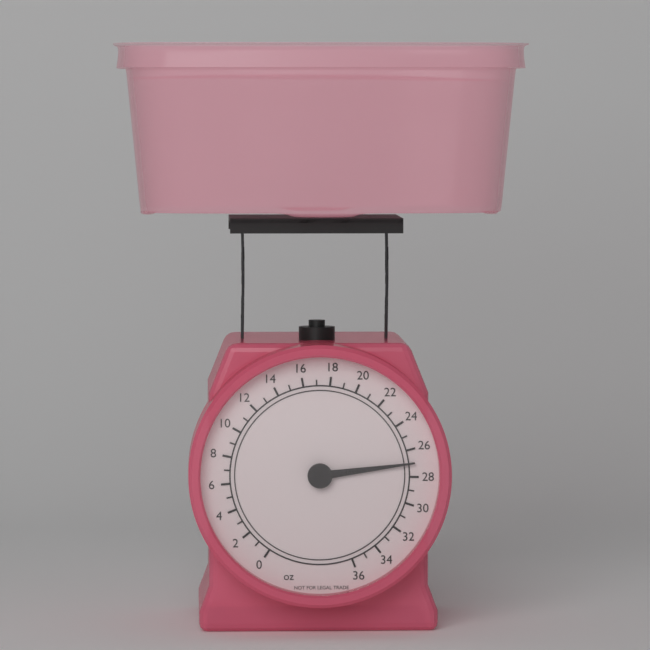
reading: 27 oz
